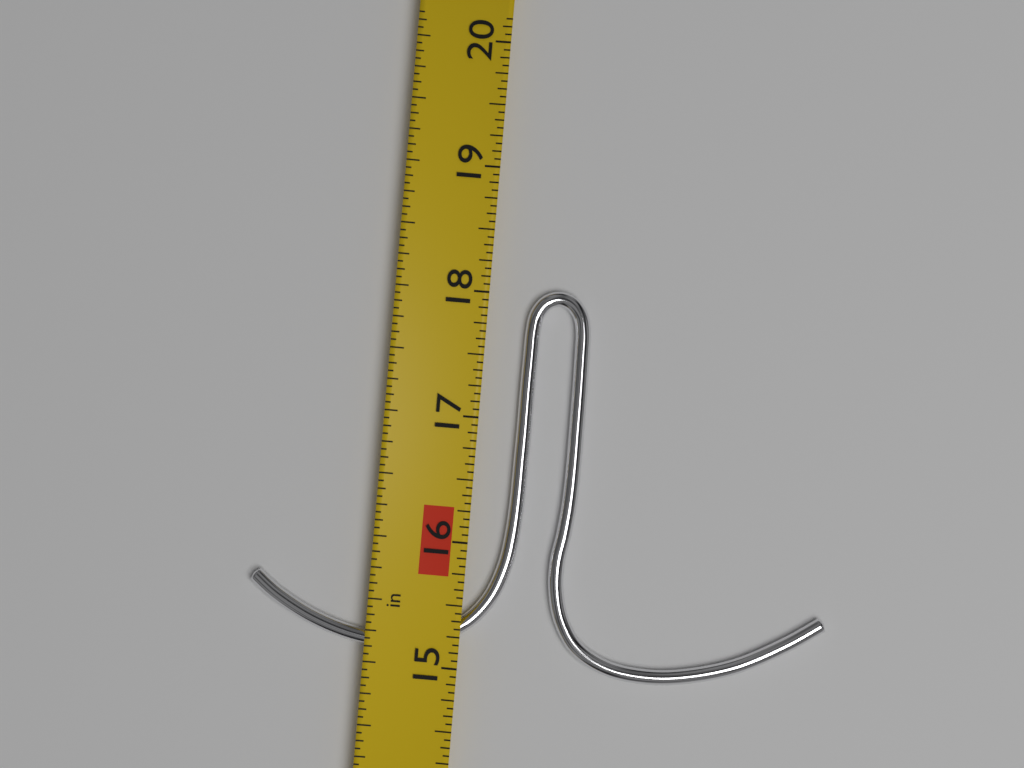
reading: 18.0625 in
